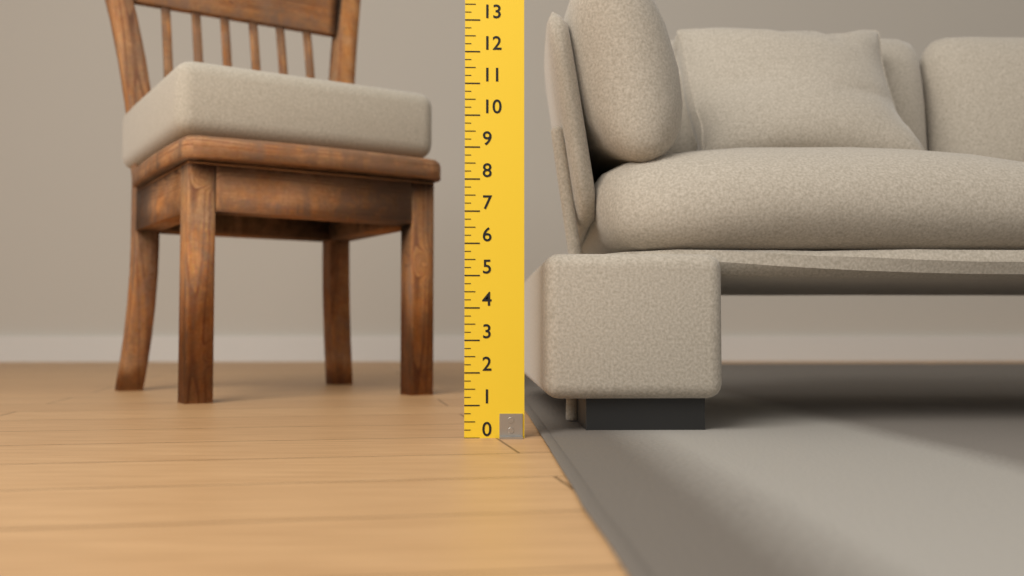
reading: 5.75 (no unit)
